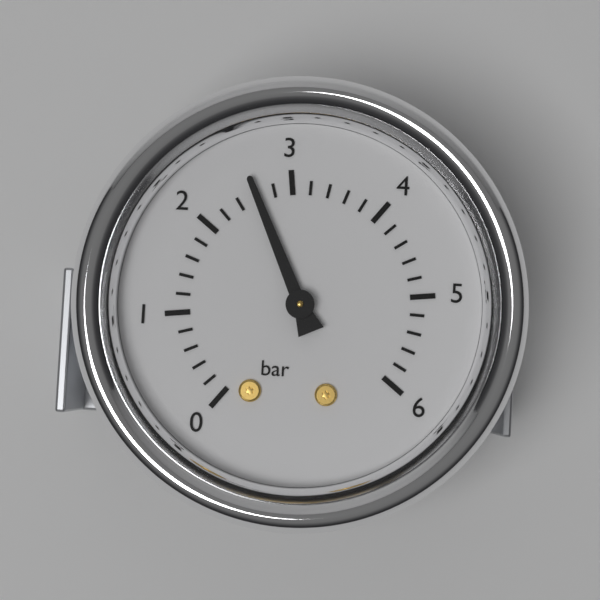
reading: 2.6 bar
